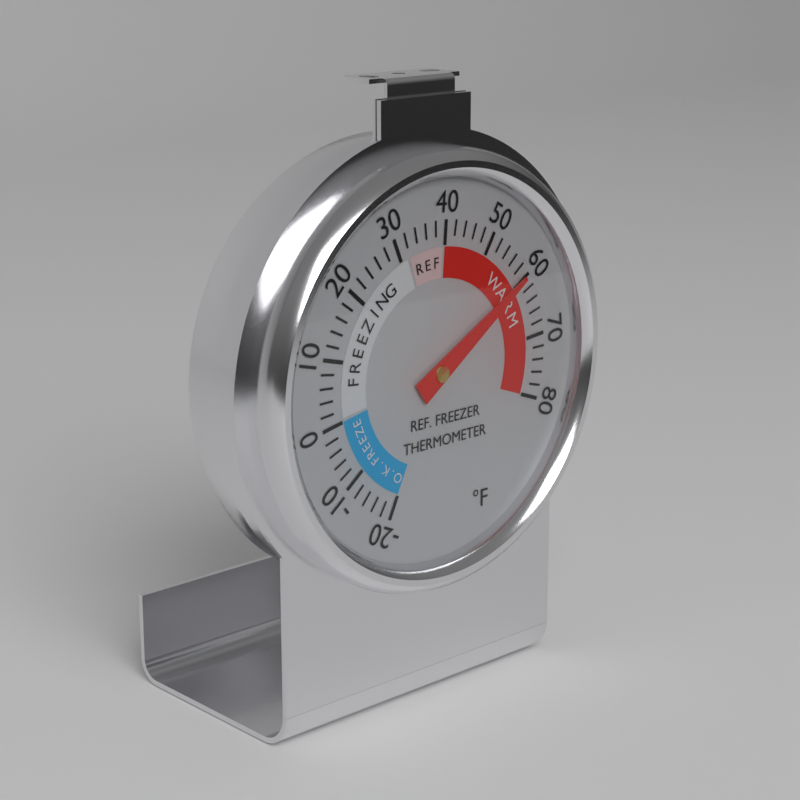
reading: 60 °F
